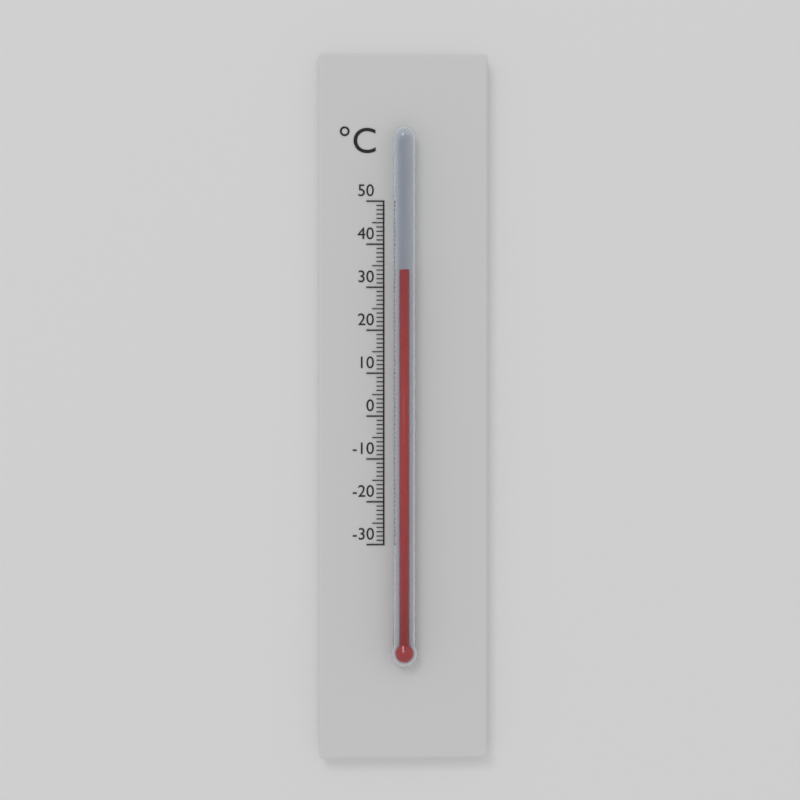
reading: 34 °C
